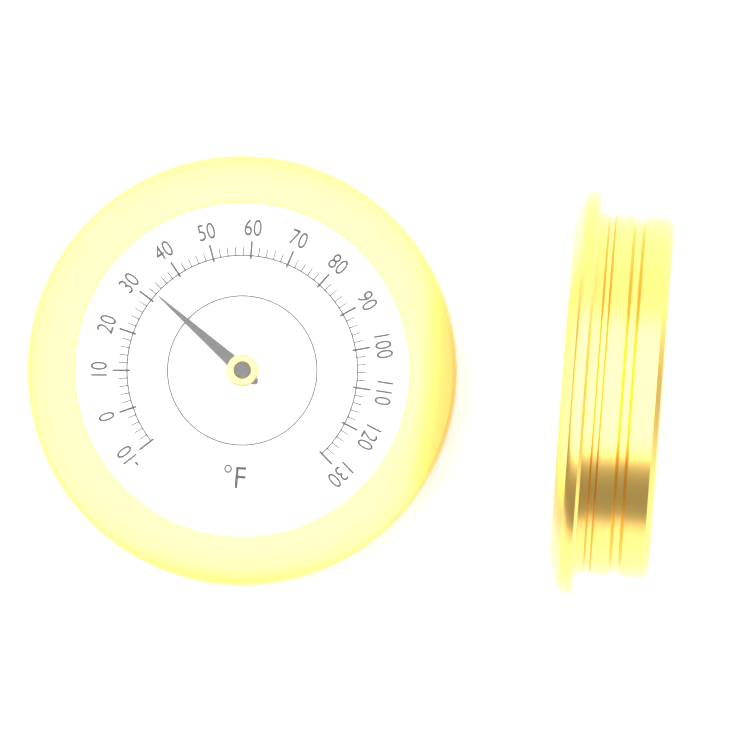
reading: 32 °F
